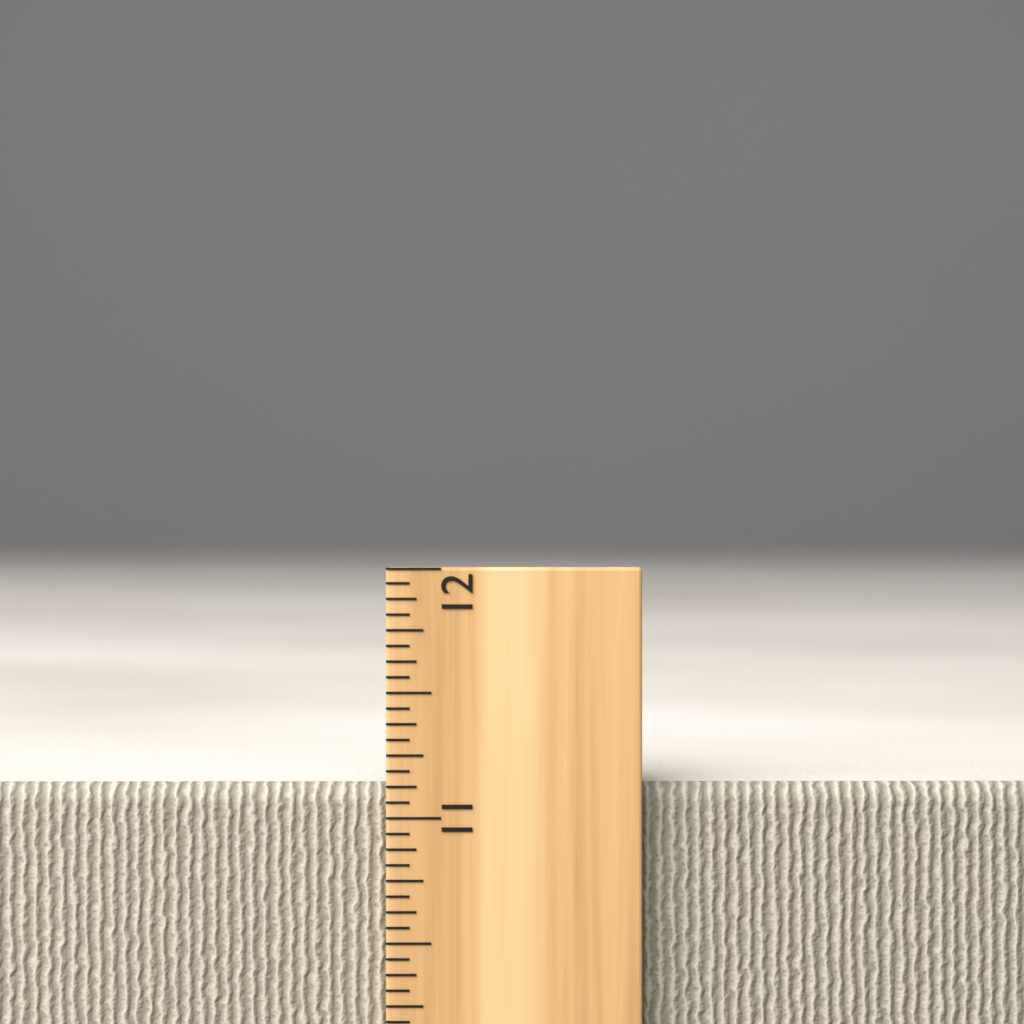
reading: 11.1250 inch
